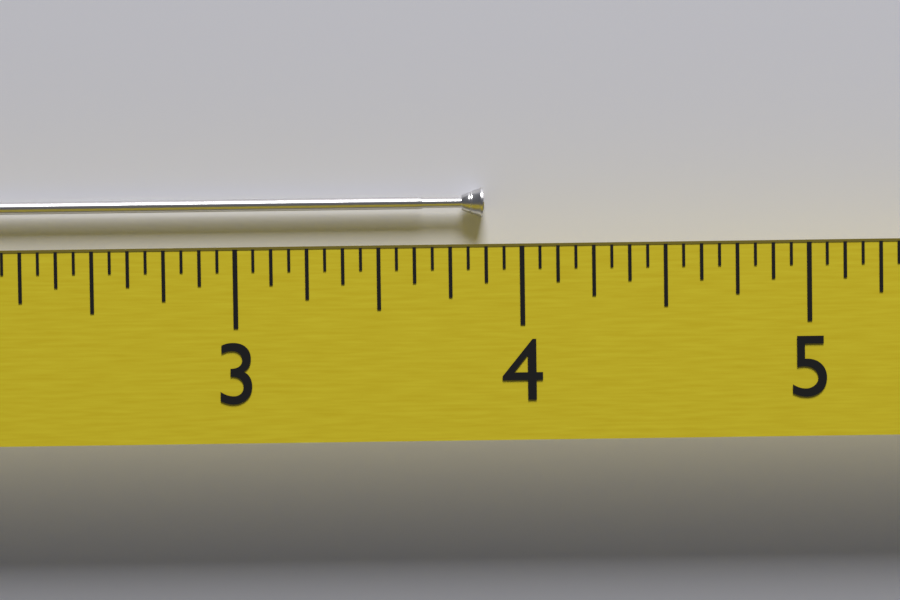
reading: 3.8750 (no unit)
